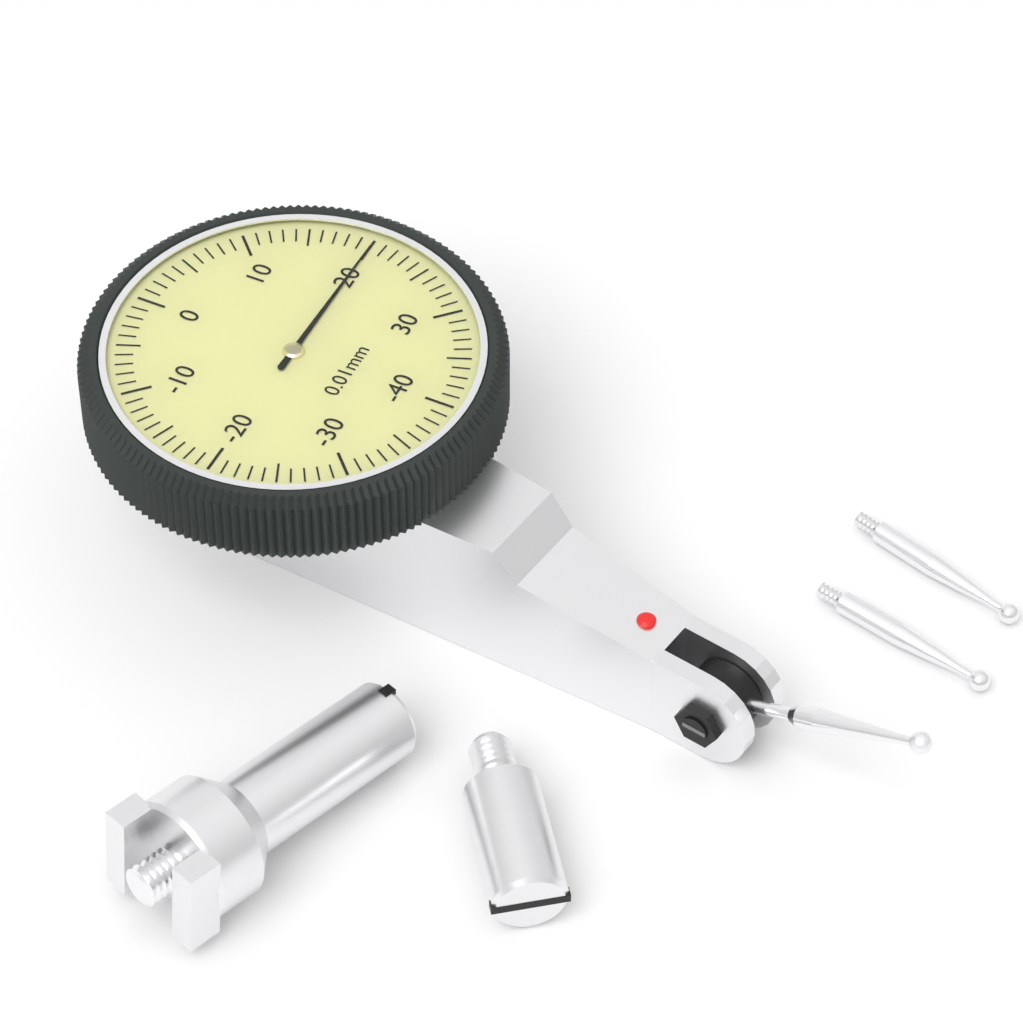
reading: 20 0.01mm
